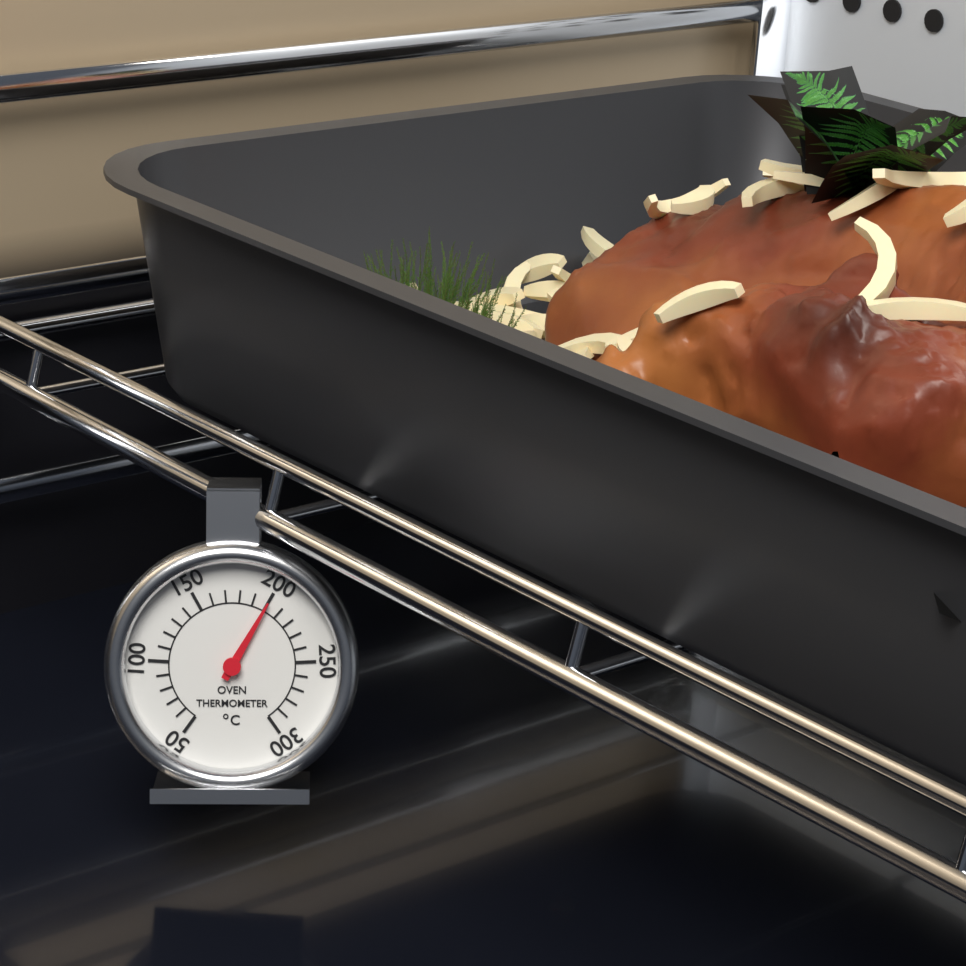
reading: 200 °C
